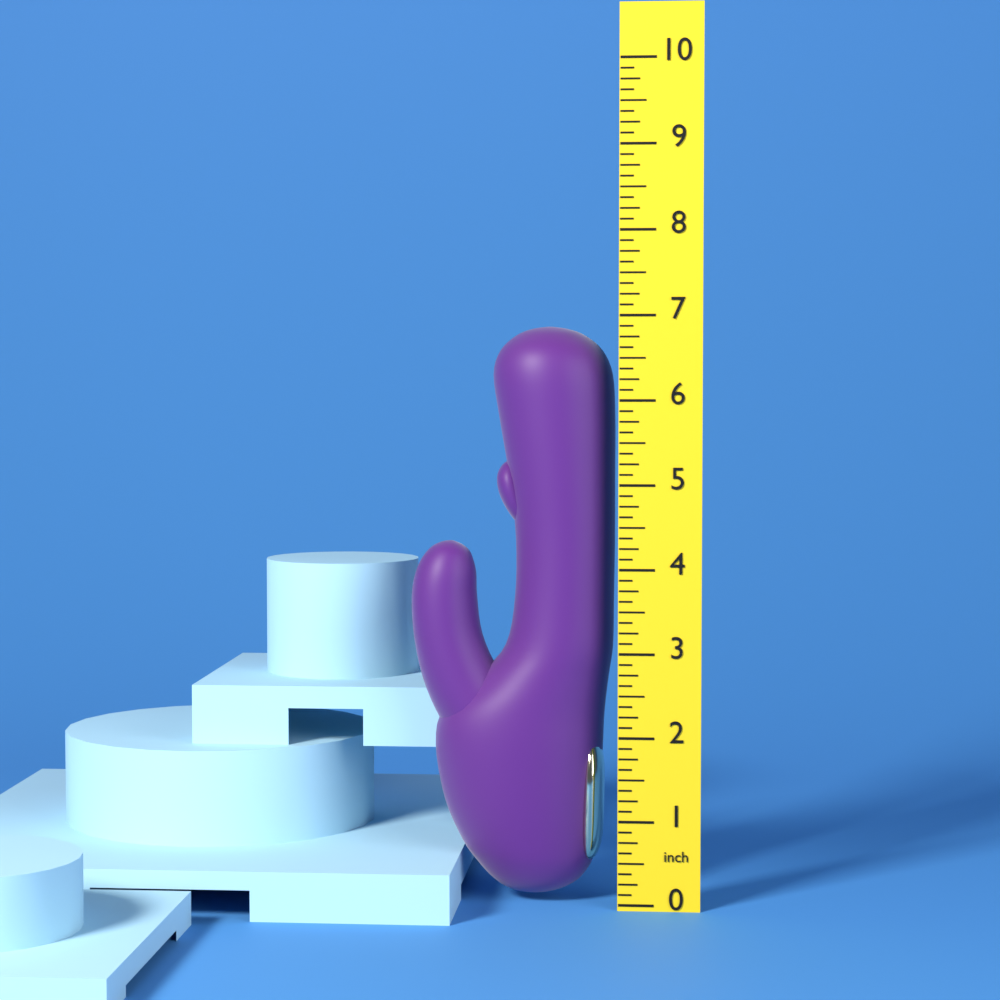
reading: 6.875 inch
